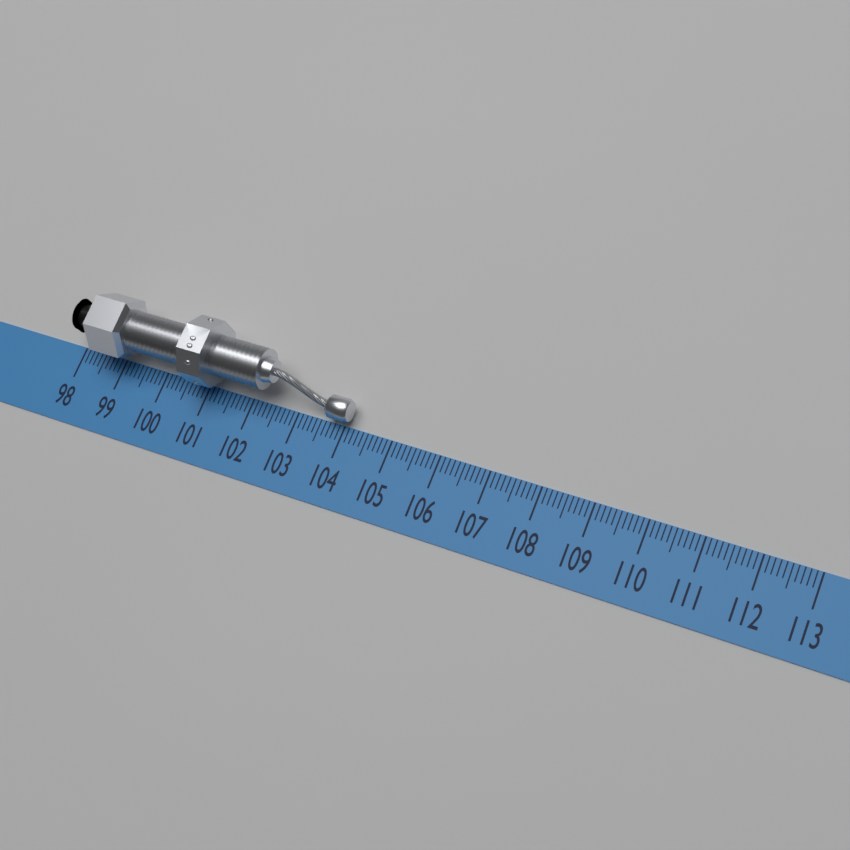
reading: 104.1 (no unit)
